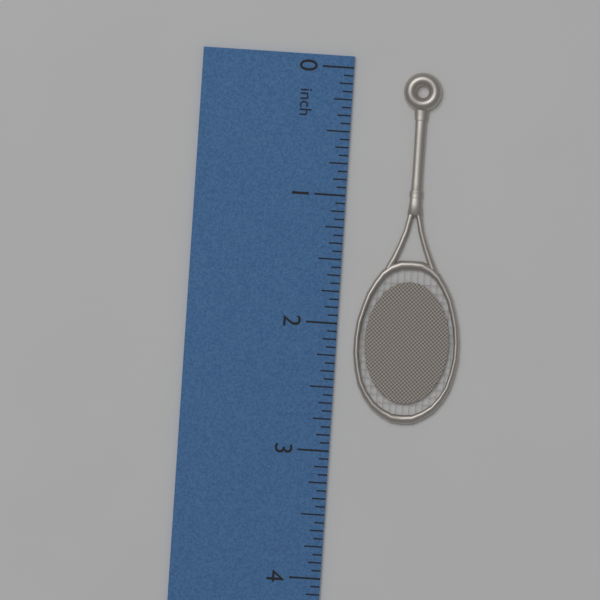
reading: 2.7500 inch
